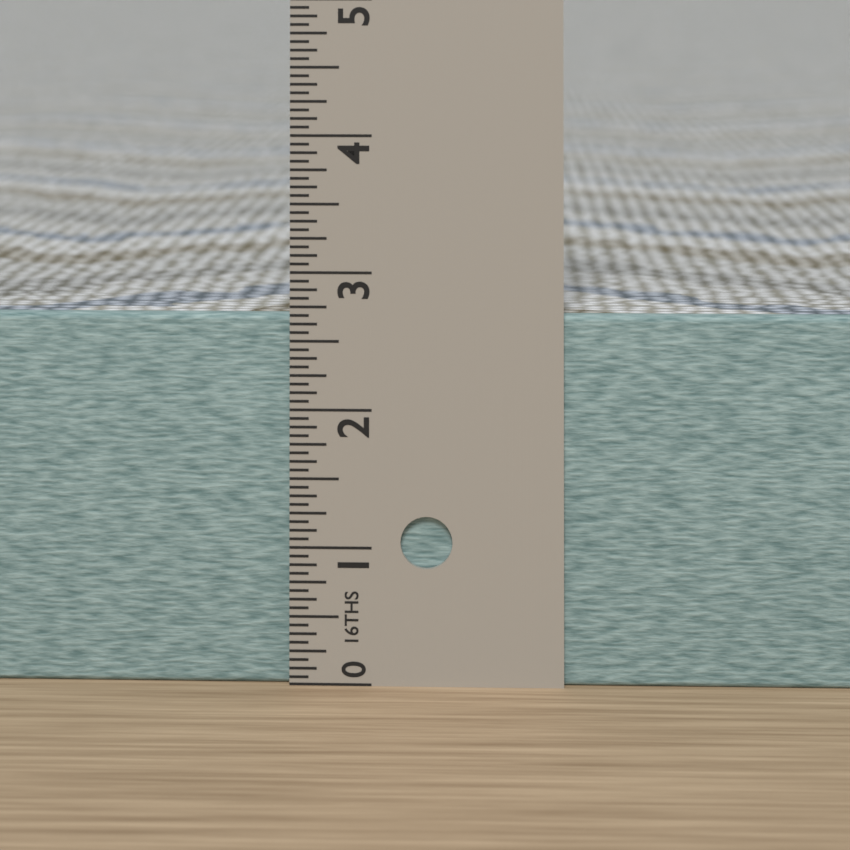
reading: 2.6875 in
